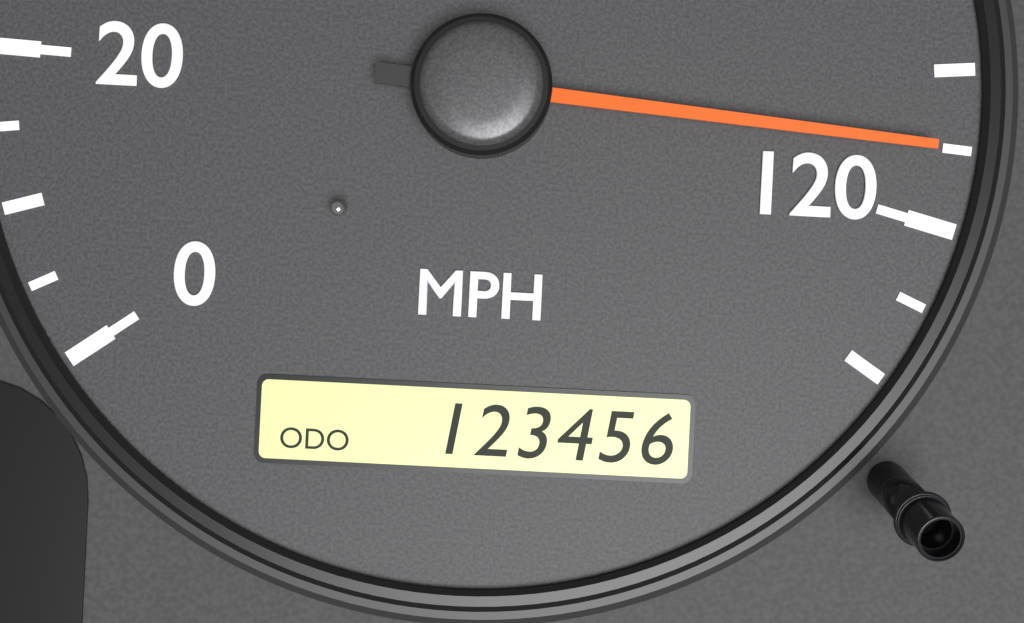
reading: 115 MPH
